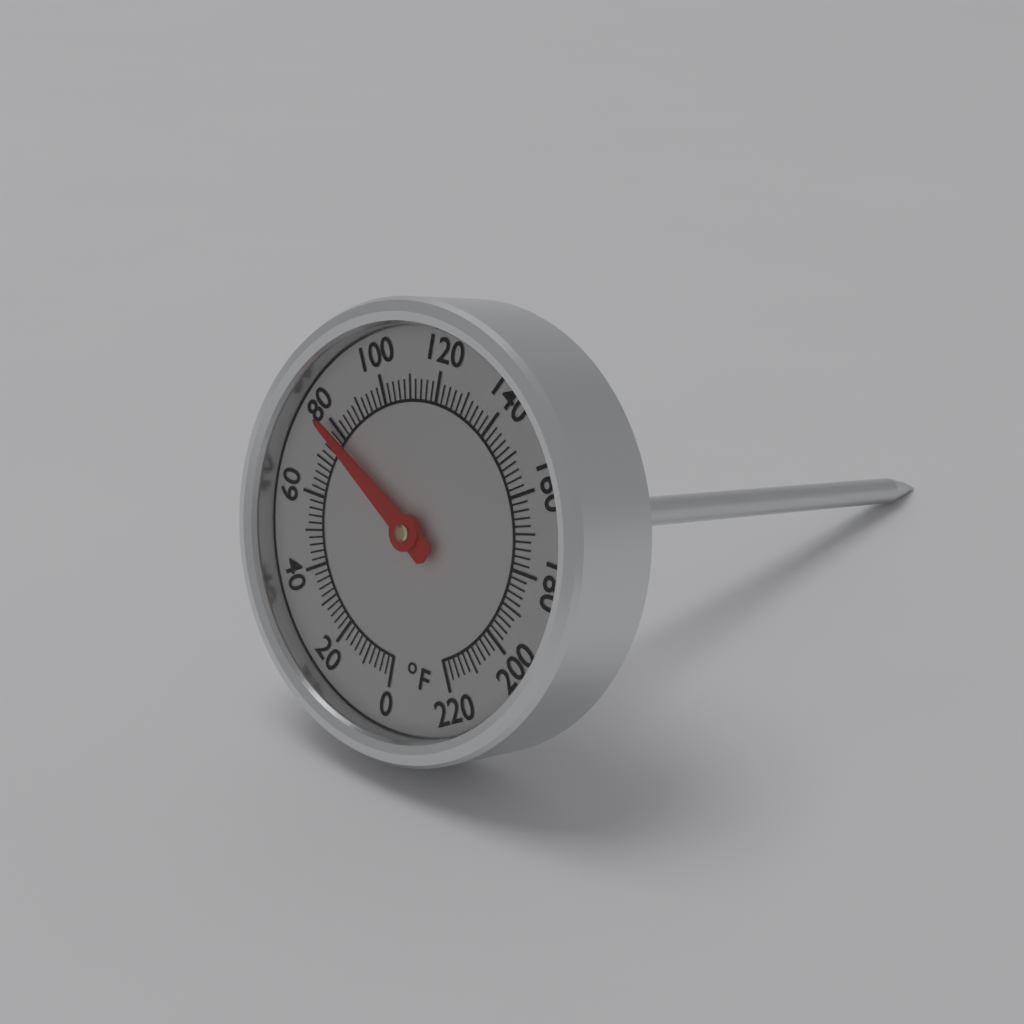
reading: 78 °F
